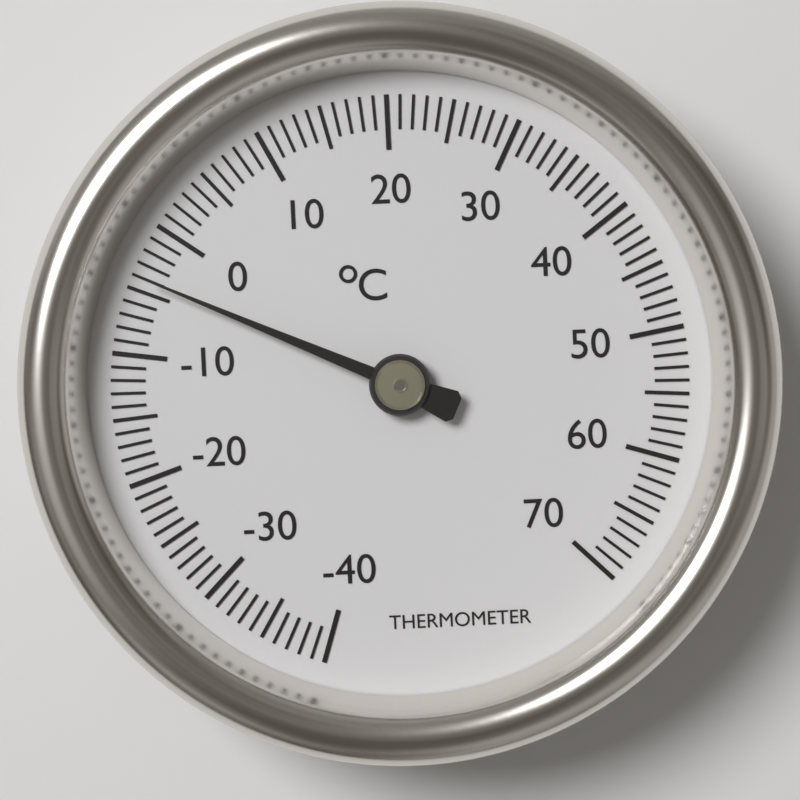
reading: -4 °C
